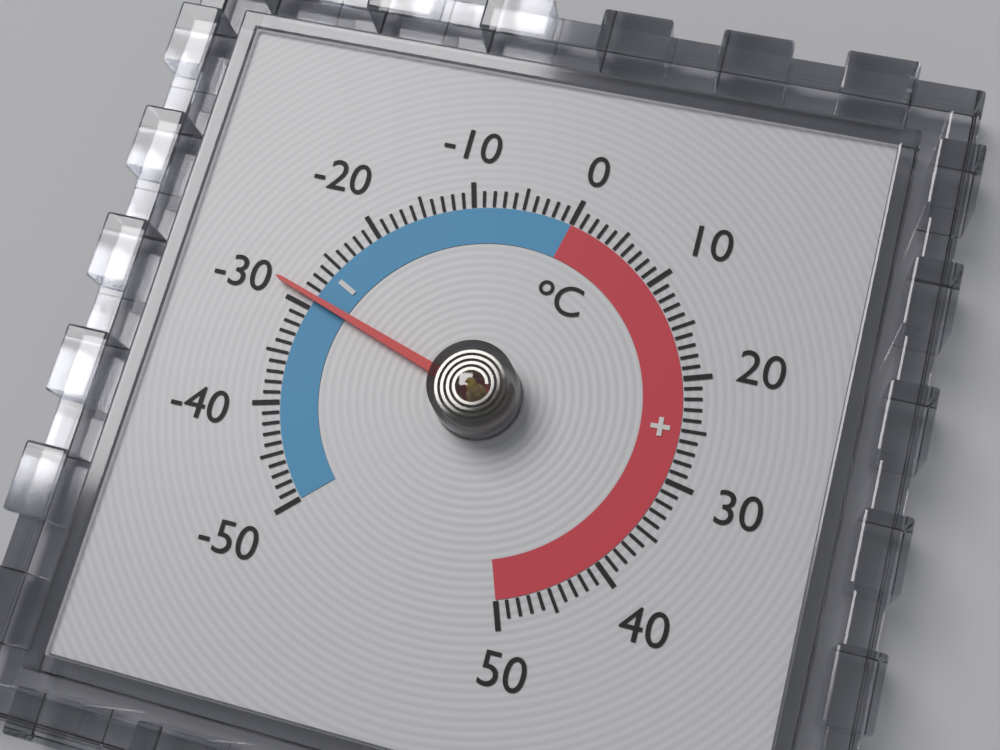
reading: -29 °C
